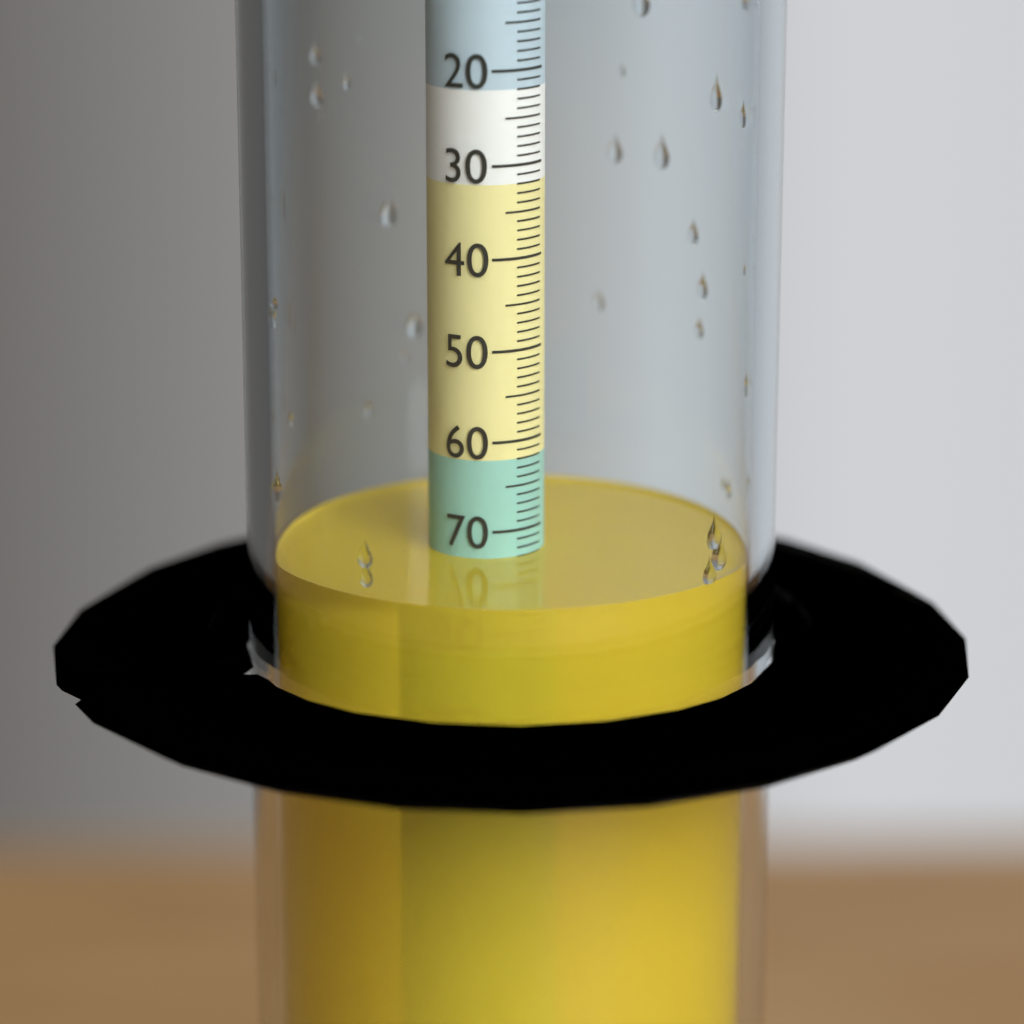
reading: 73 (no unit)
